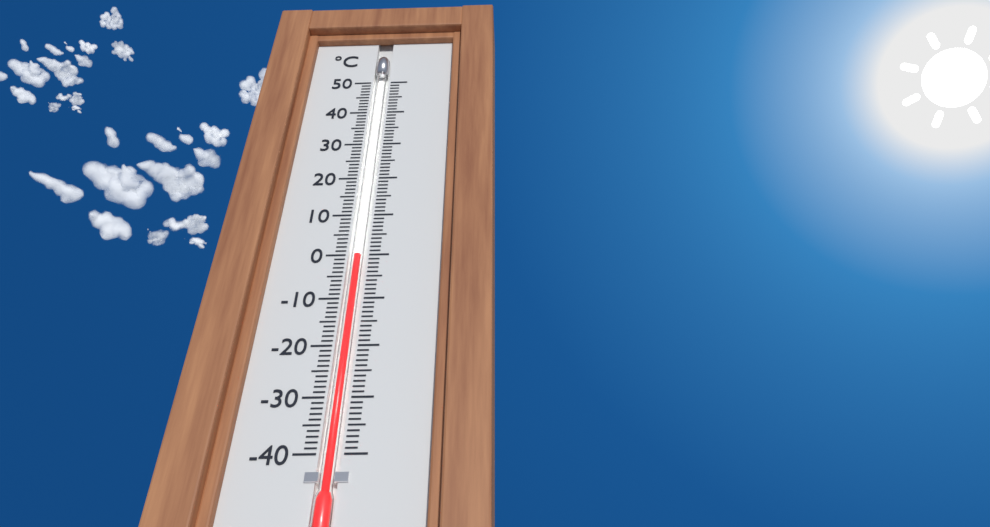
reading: 0 °C
